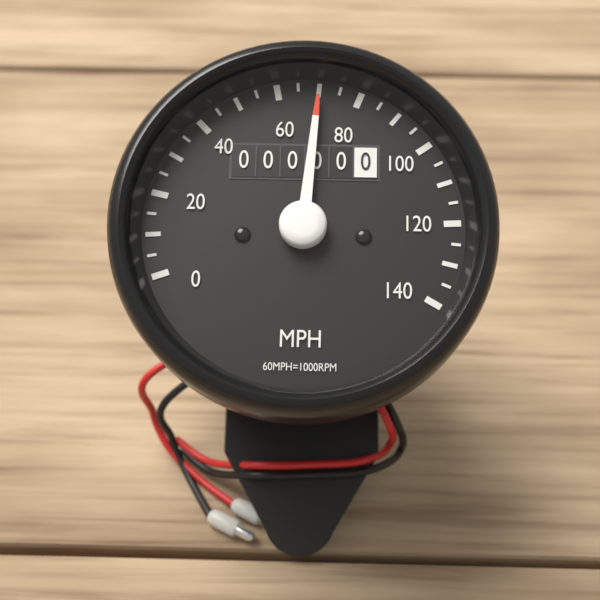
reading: 70 MPH
